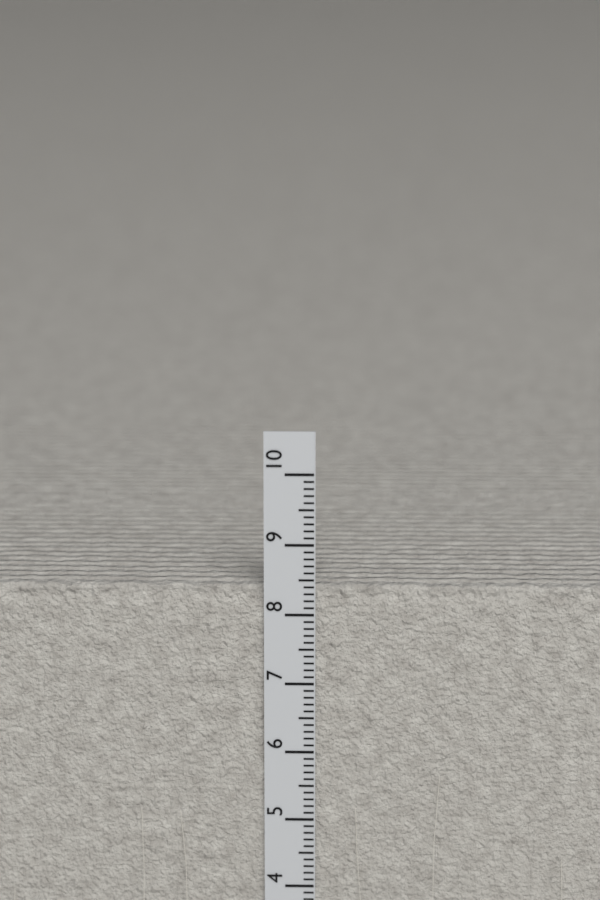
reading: 8.4 cm
